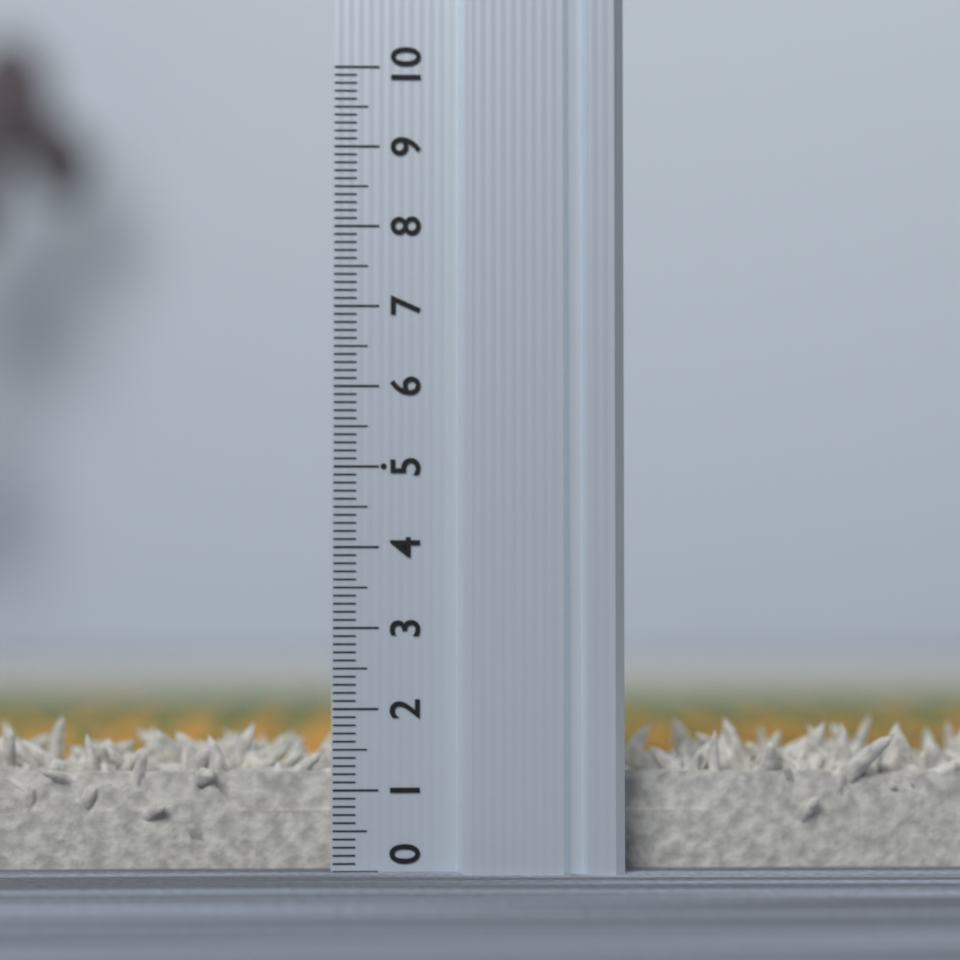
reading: 1.0 (no unit)
